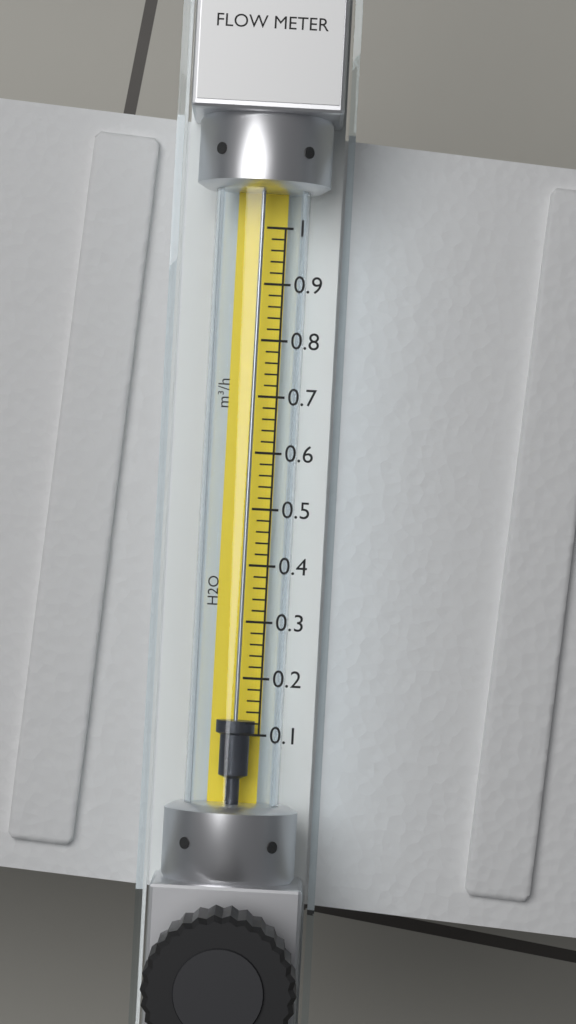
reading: 0.12 m³/h
